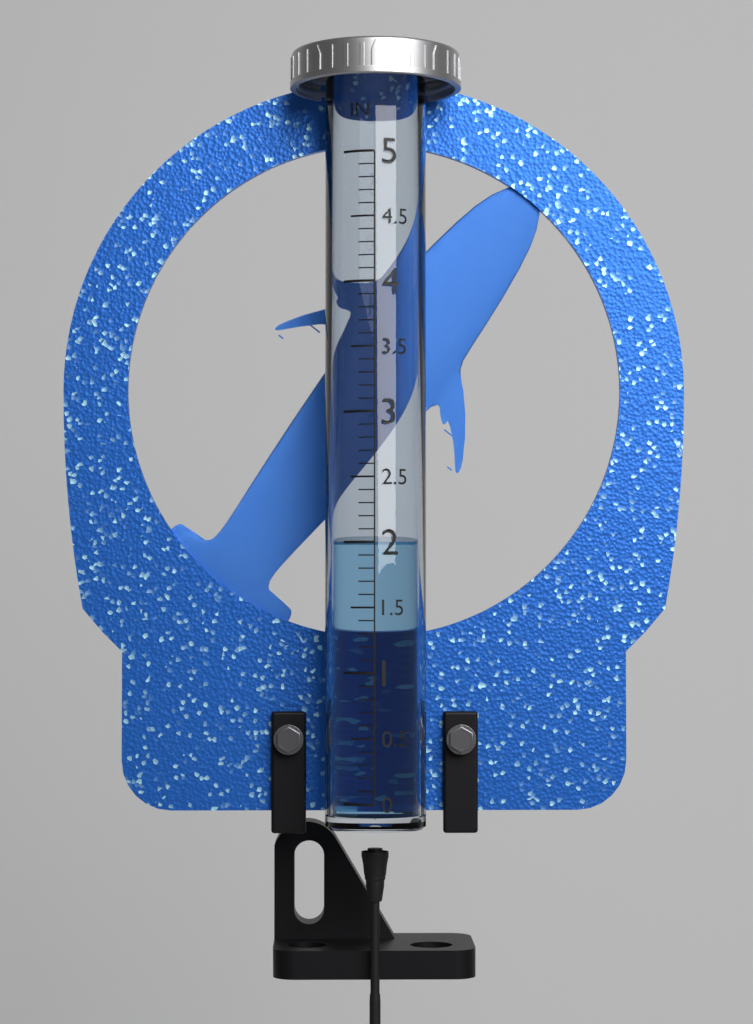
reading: 2.0 in
